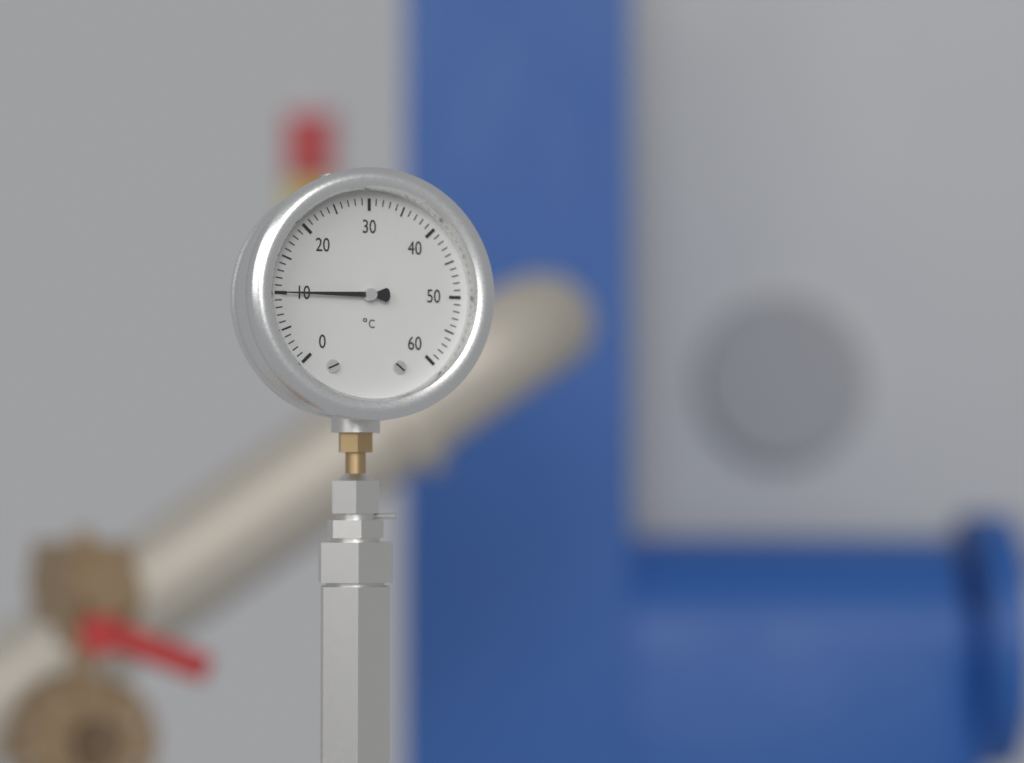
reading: 10 °C
